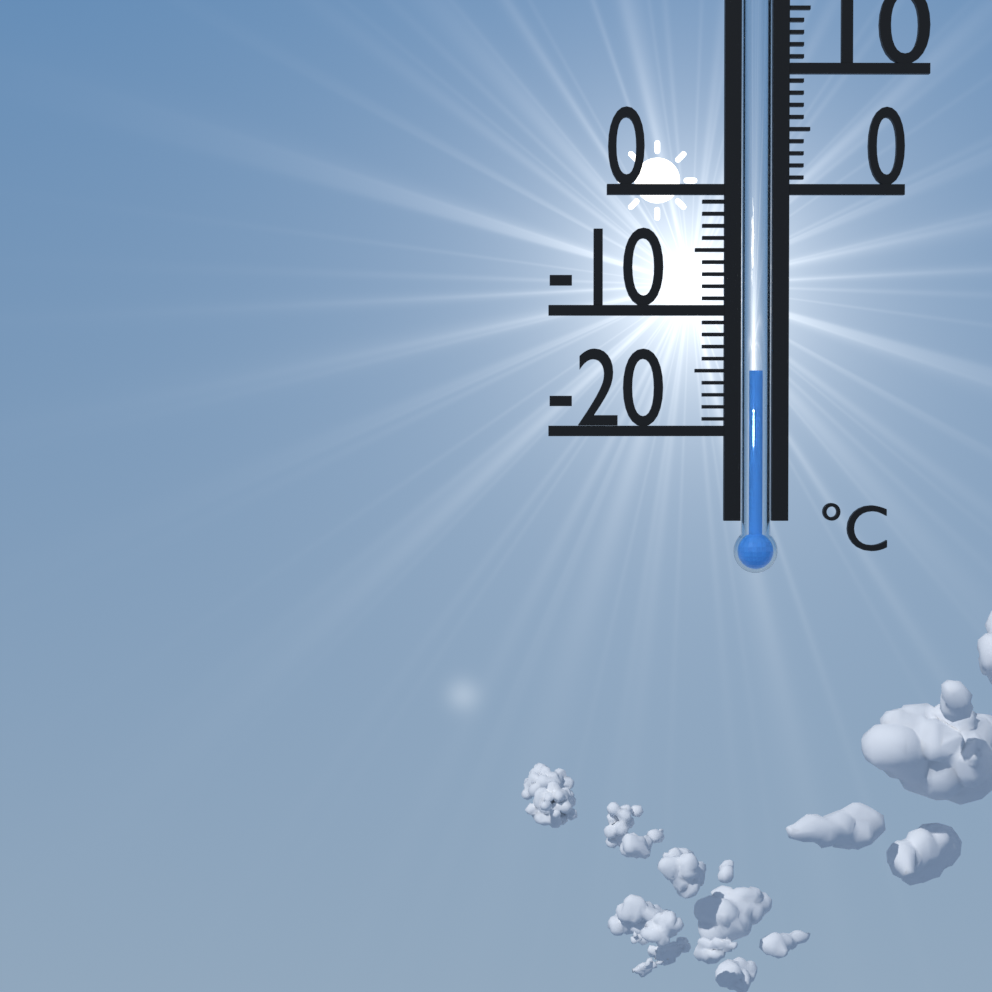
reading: -15 °C
